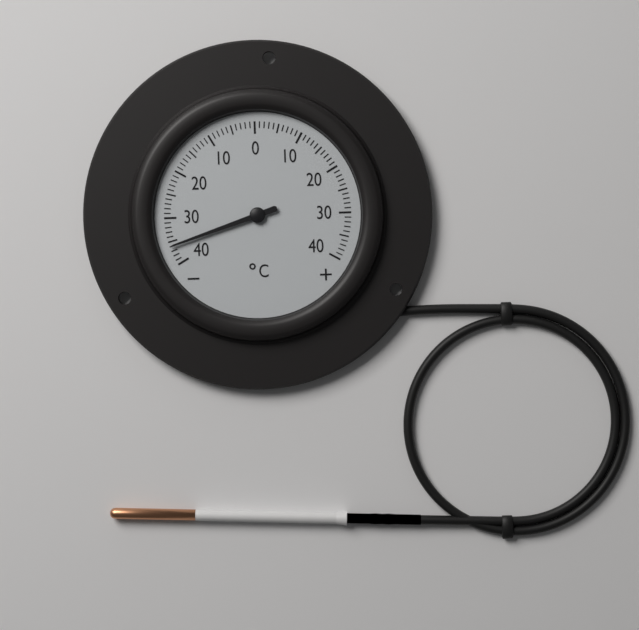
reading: -36 °C
